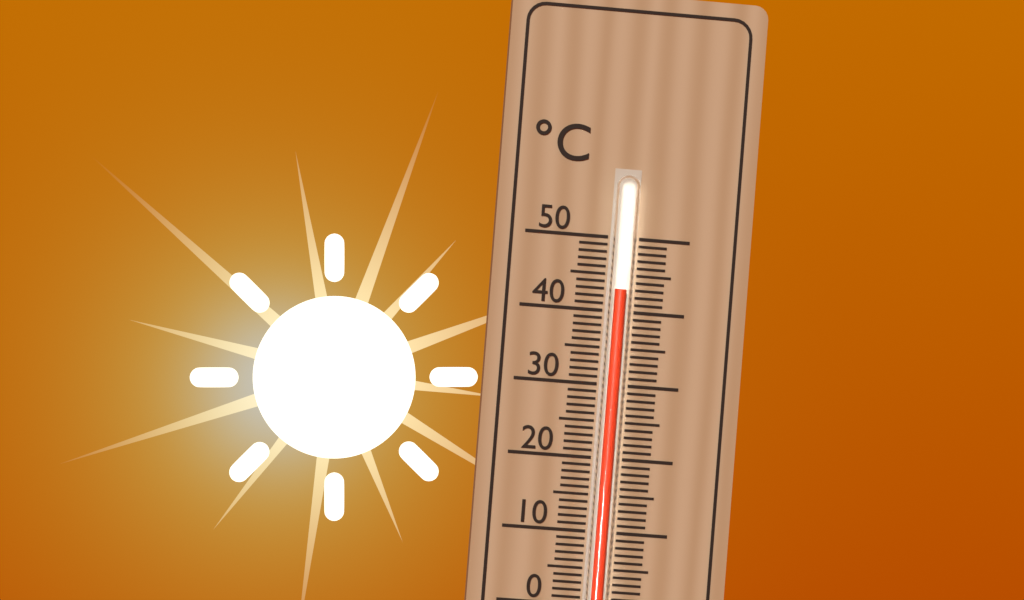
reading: 43 °C
